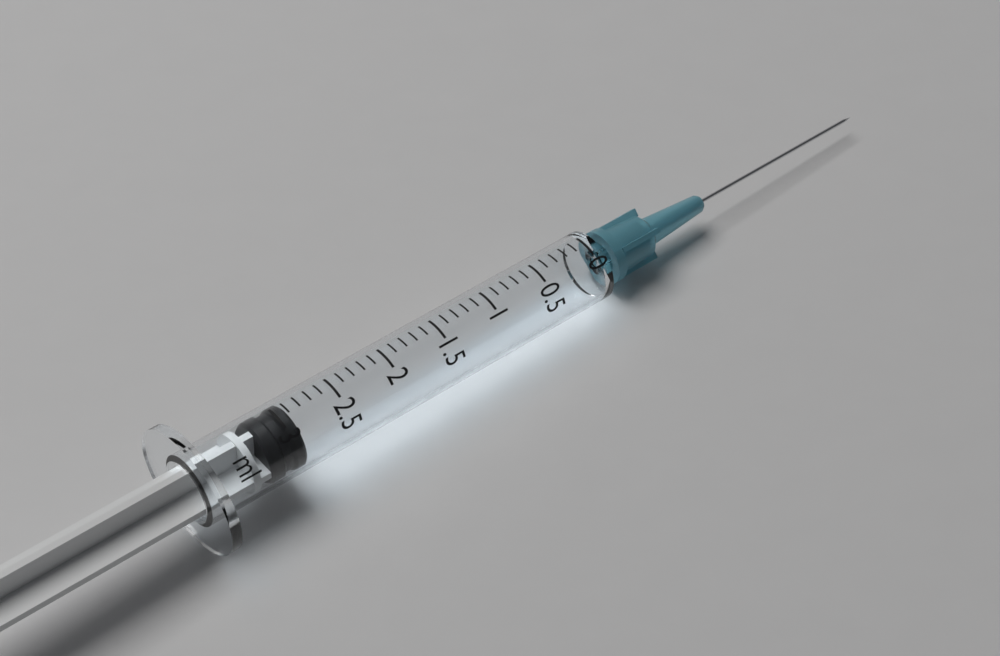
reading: 2.9 ml
